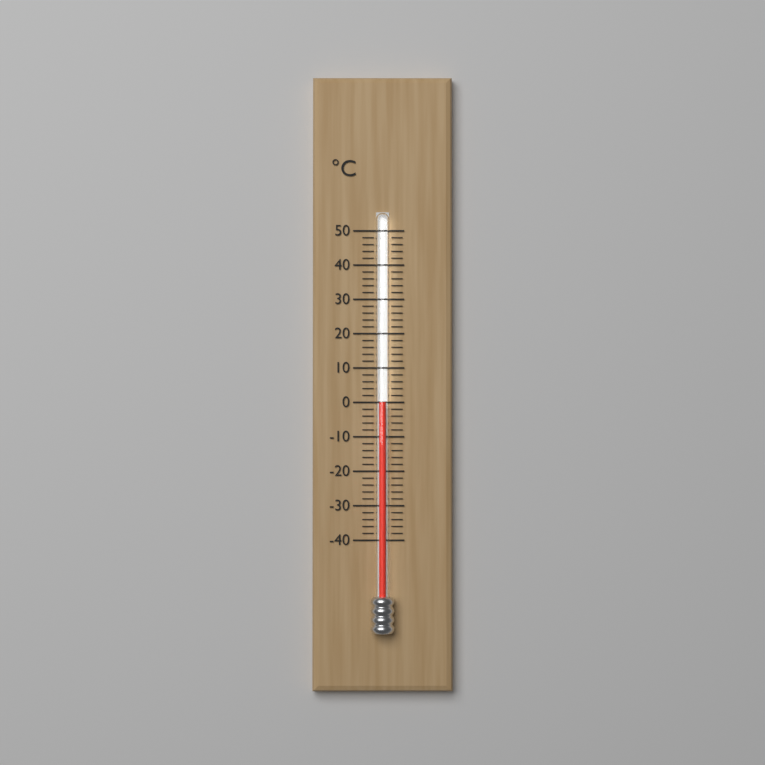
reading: 0 °C
